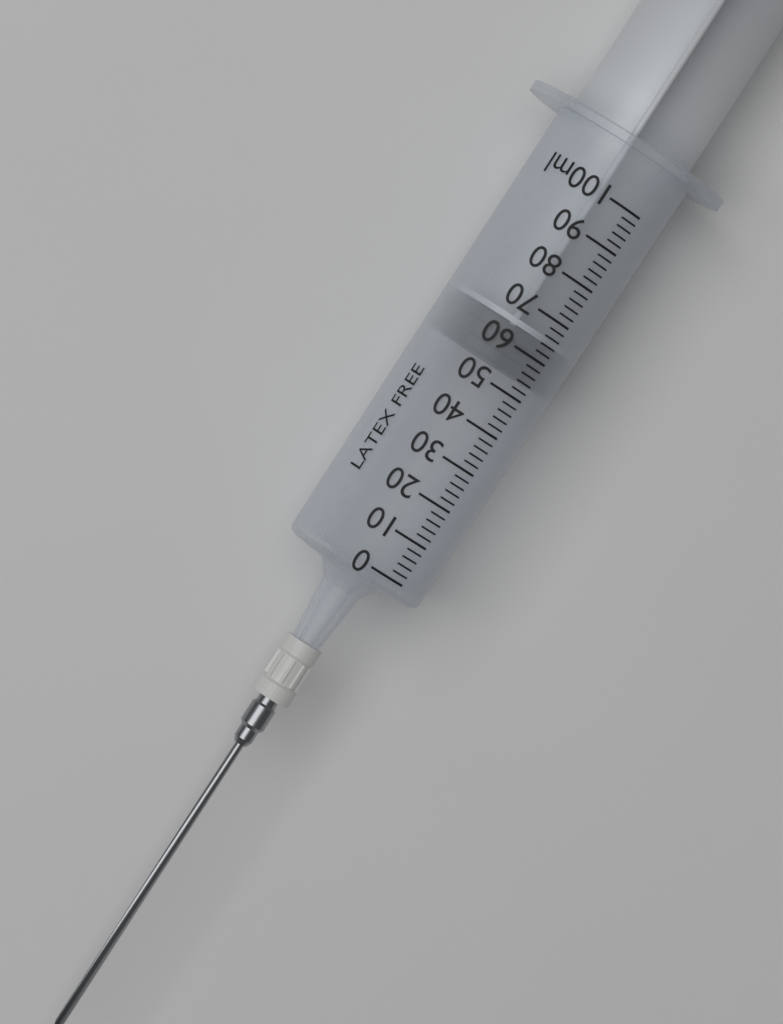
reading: 54 ml
